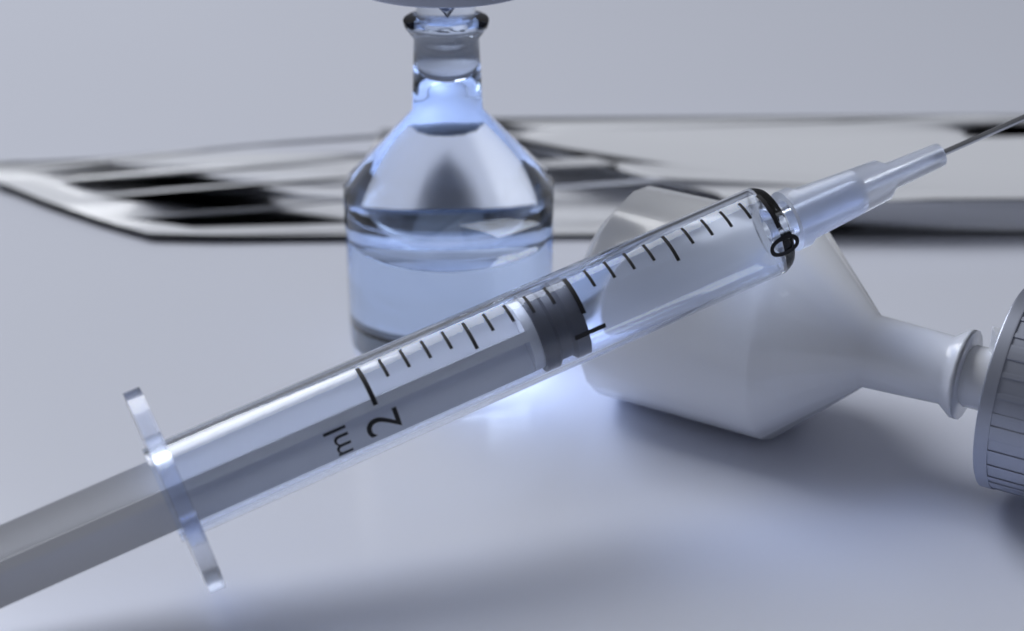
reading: 1.0 ml
